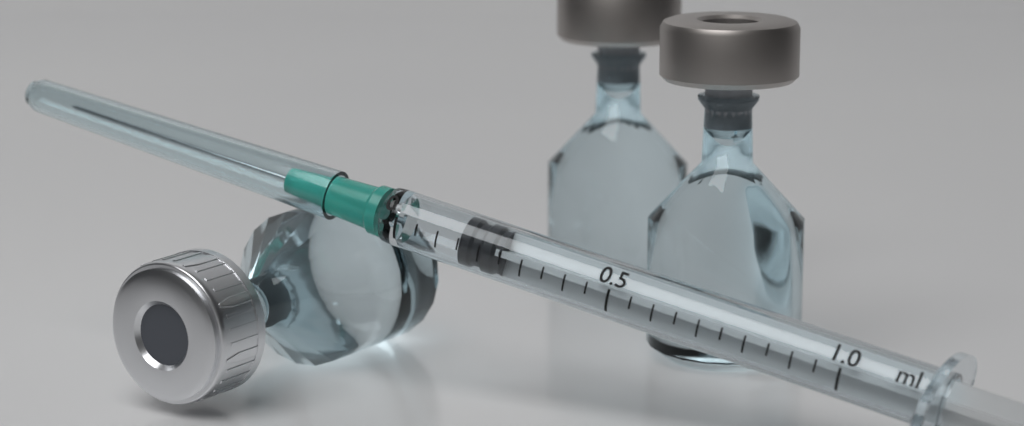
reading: 0.15 ml
